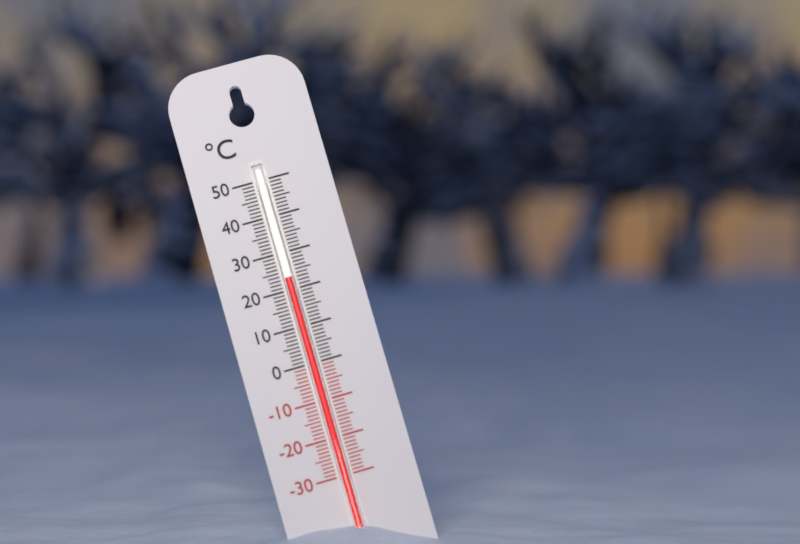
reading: 23 °C
